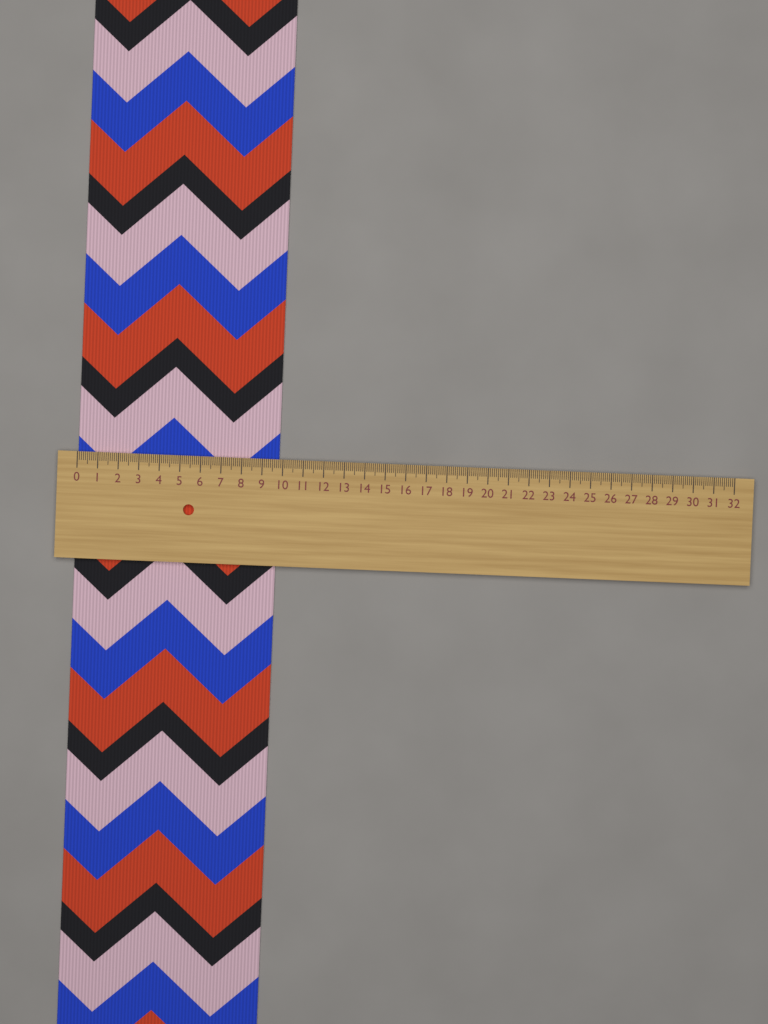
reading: 9.8 (no unit)
